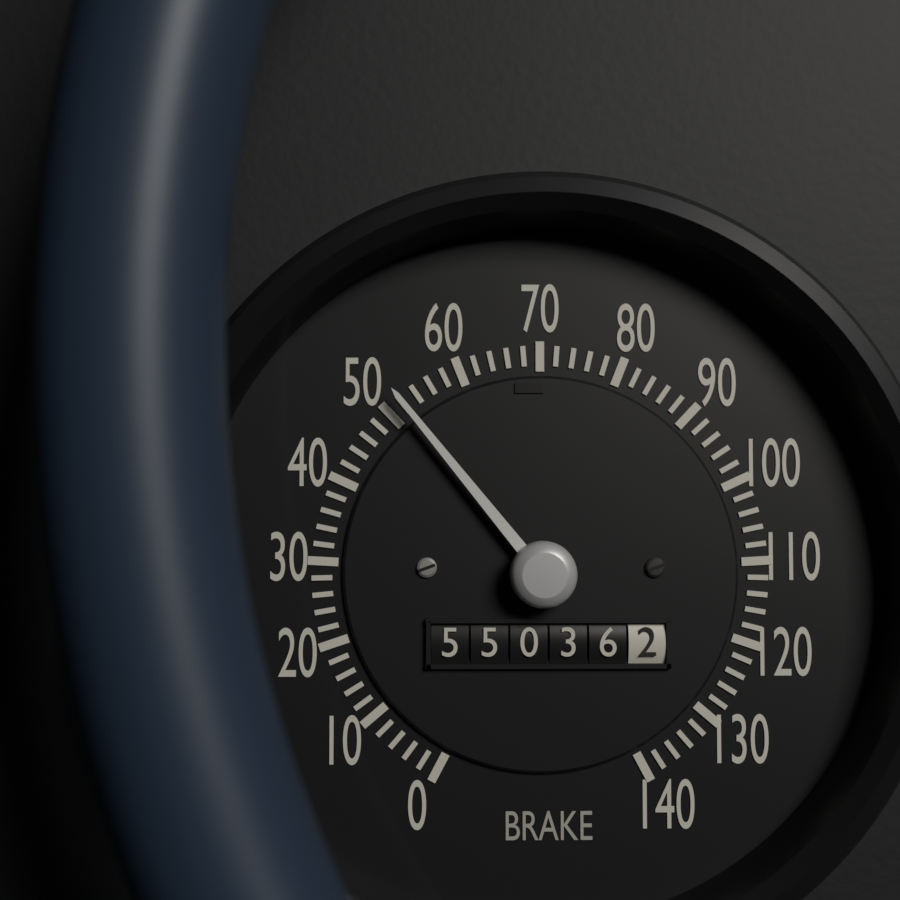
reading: 52 (no unit)
